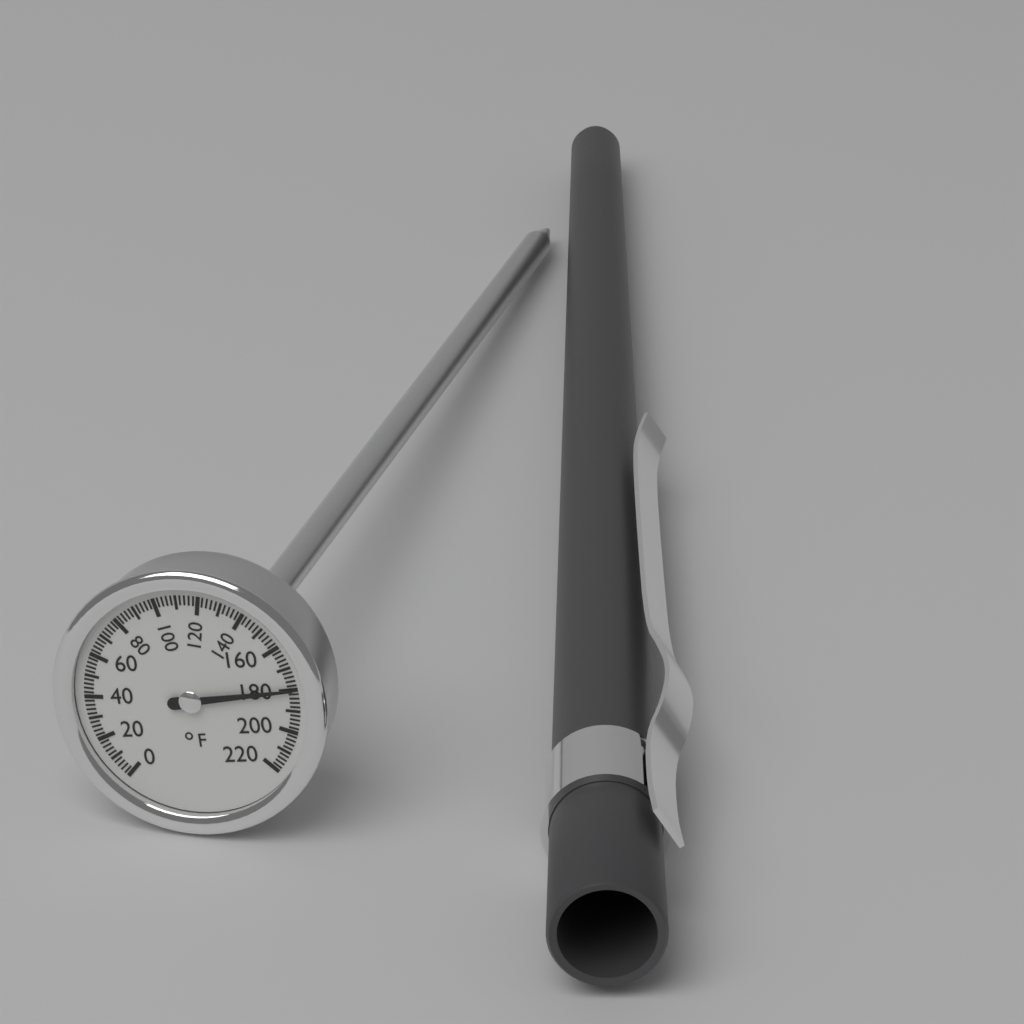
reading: 180 °F
